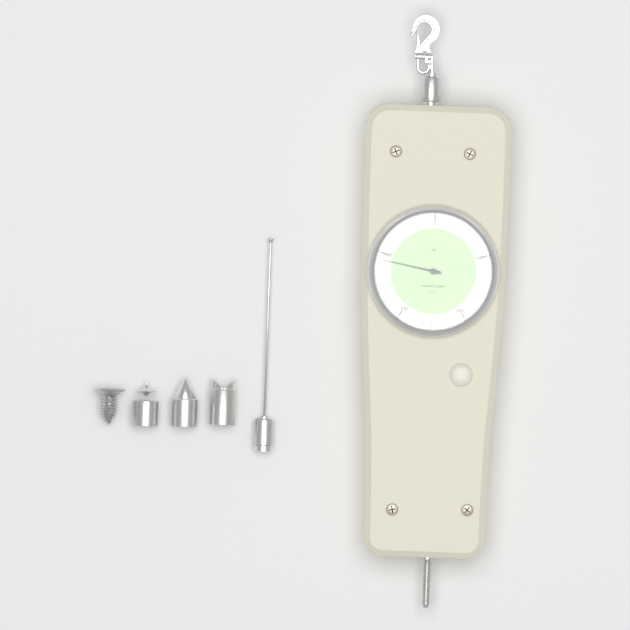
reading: 390 N
